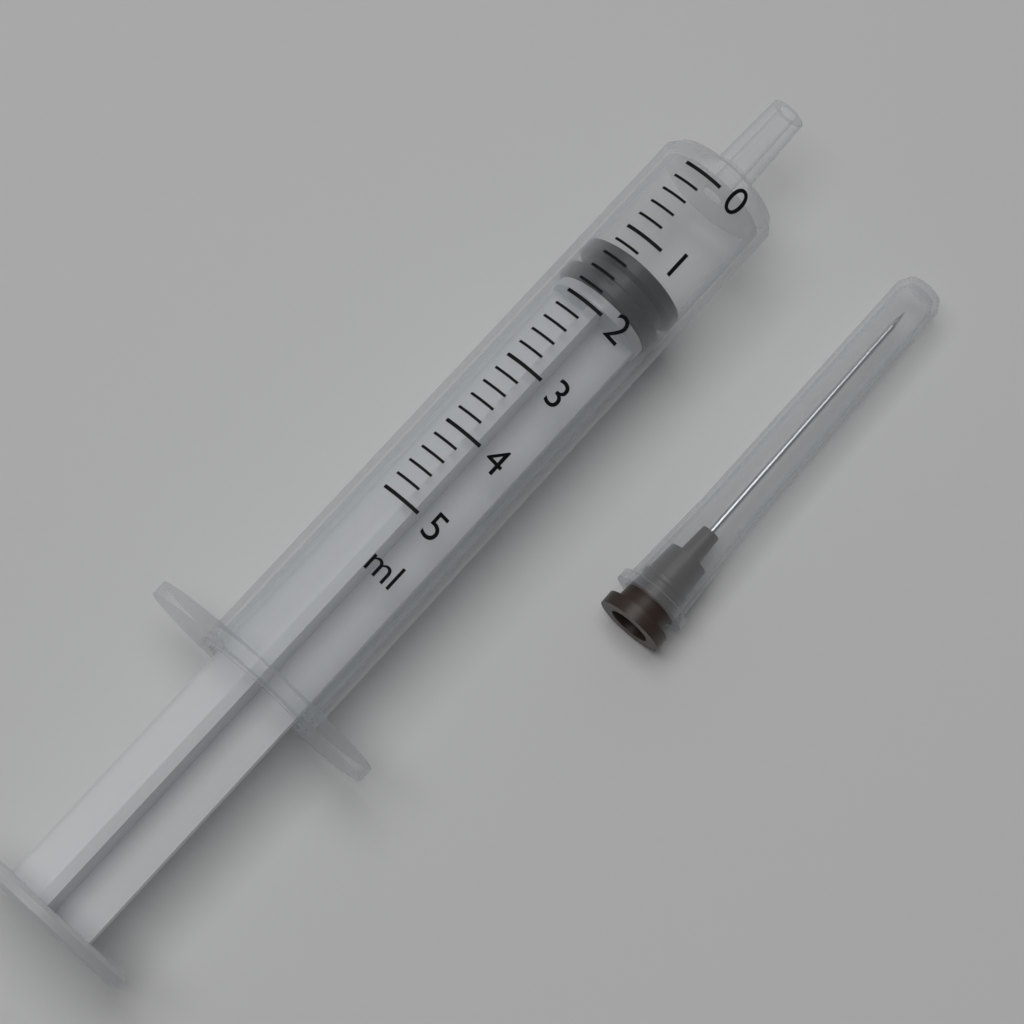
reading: 1.2 ml
